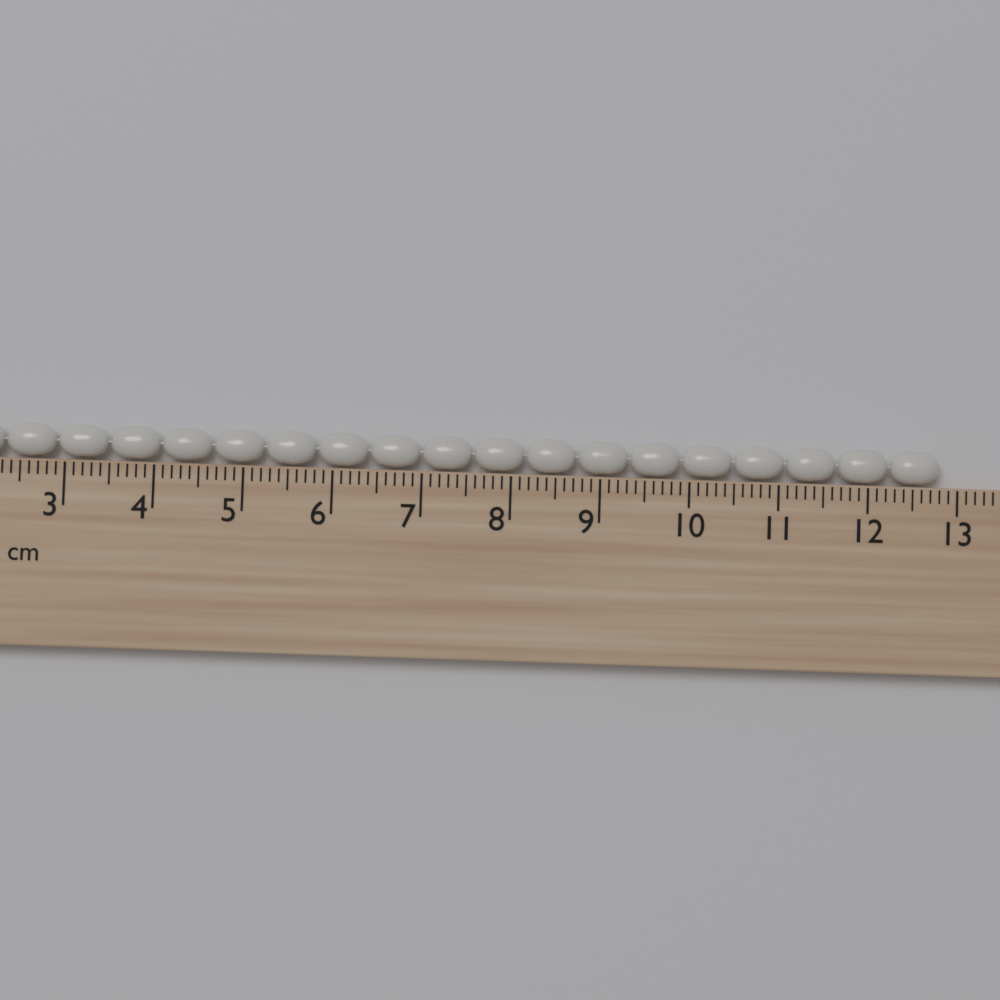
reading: 12.8 cm
